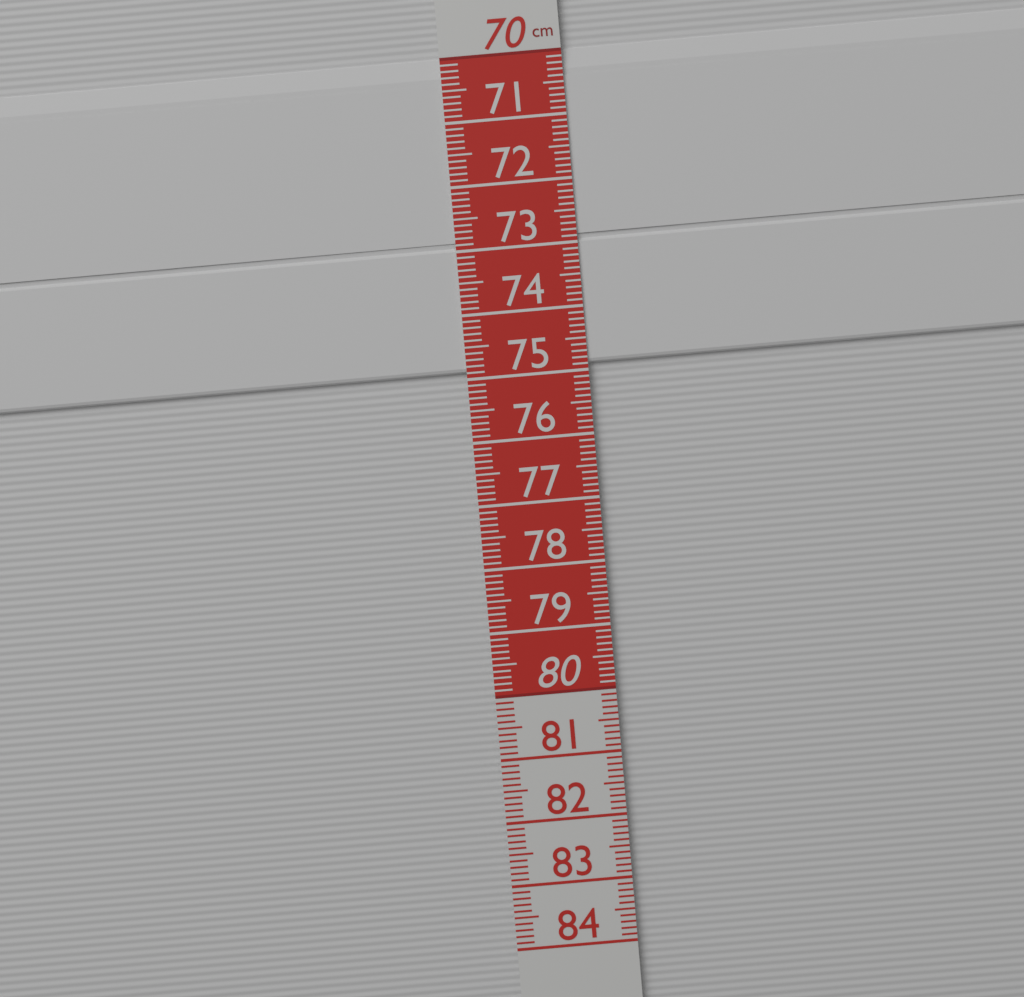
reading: 74.9 cm
